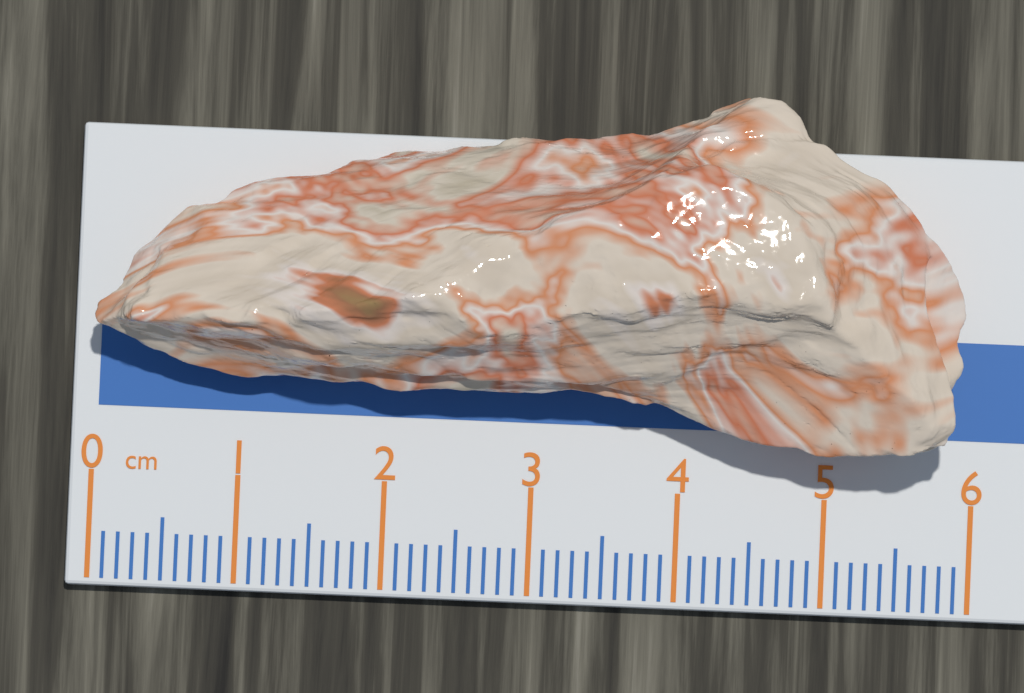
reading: 5.9 cm
